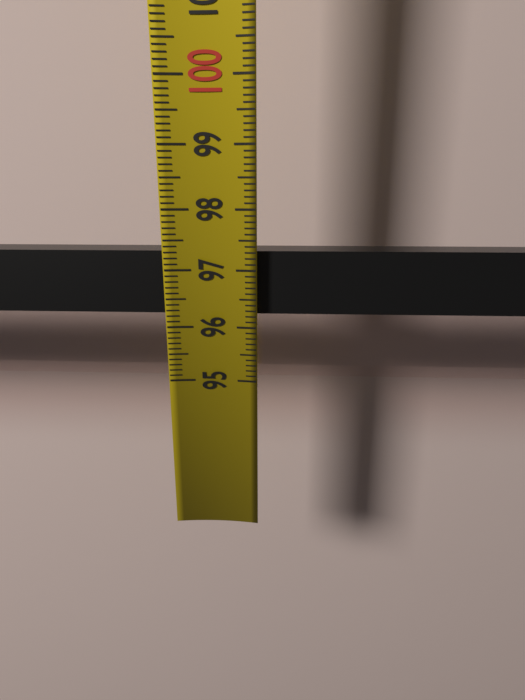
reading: 97.3 (no unit)
